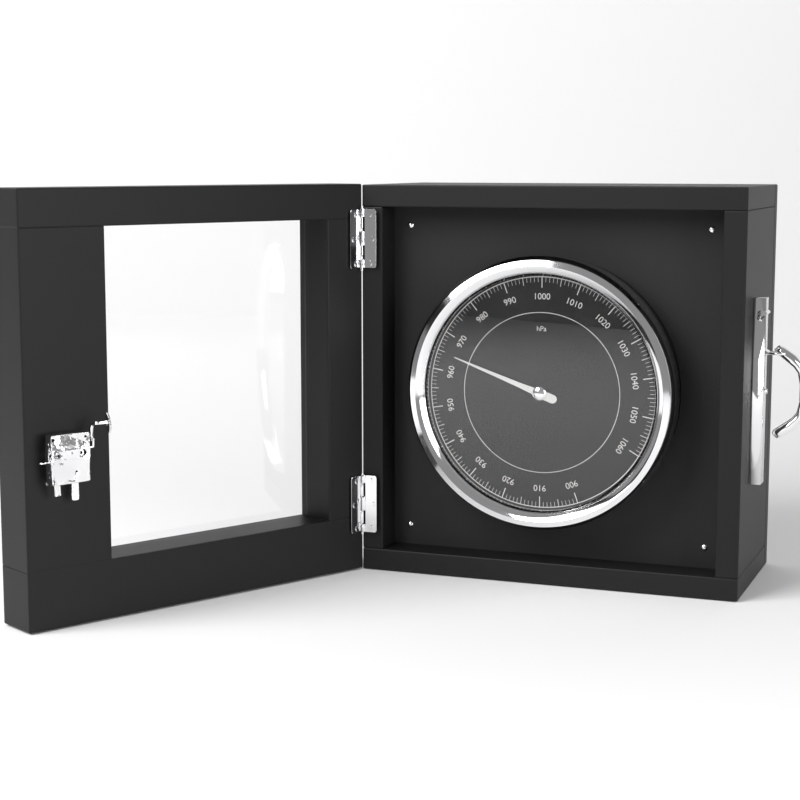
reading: 965 hPa
